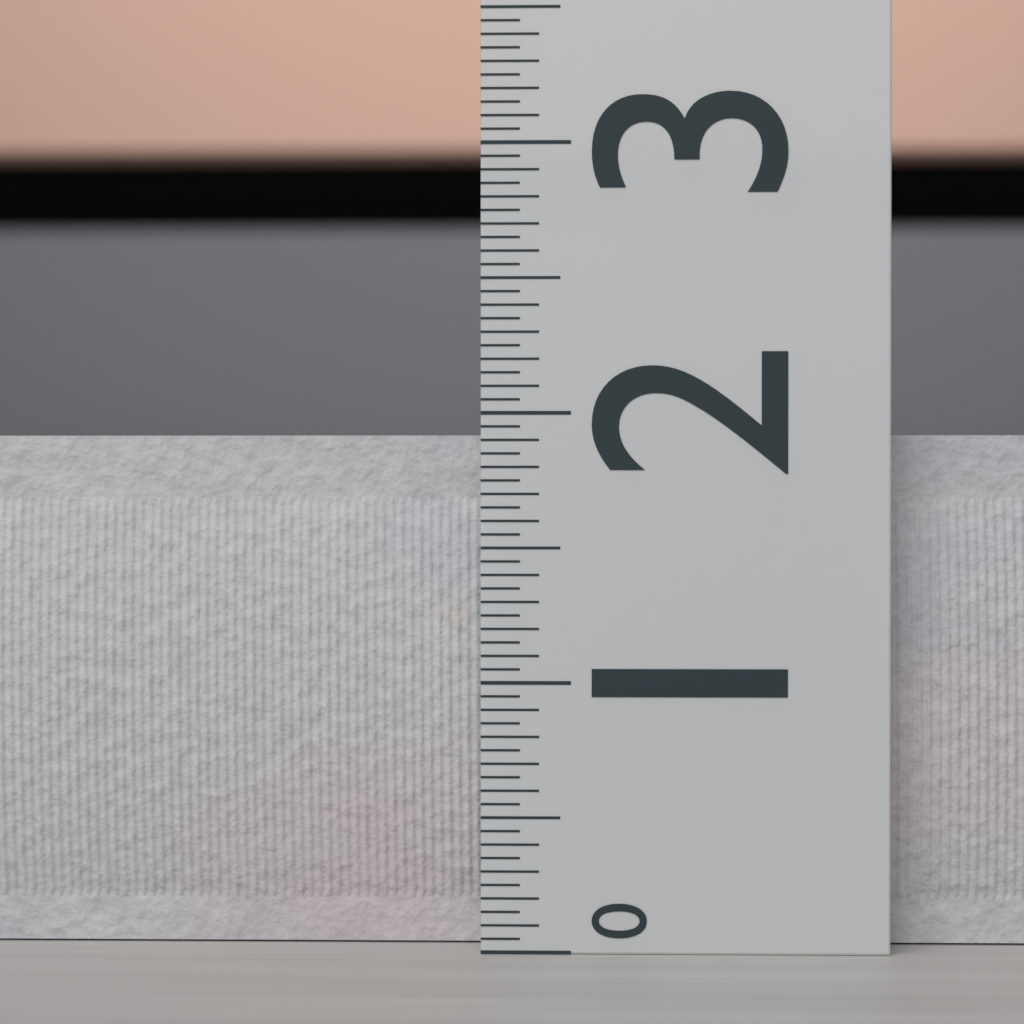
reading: 1.95 (no unit)
